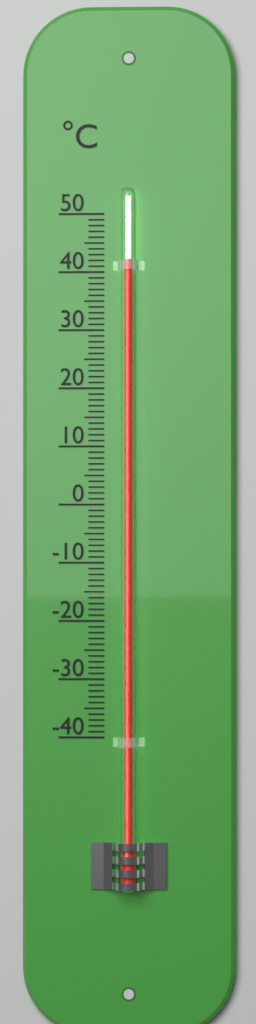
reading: 42 °C
